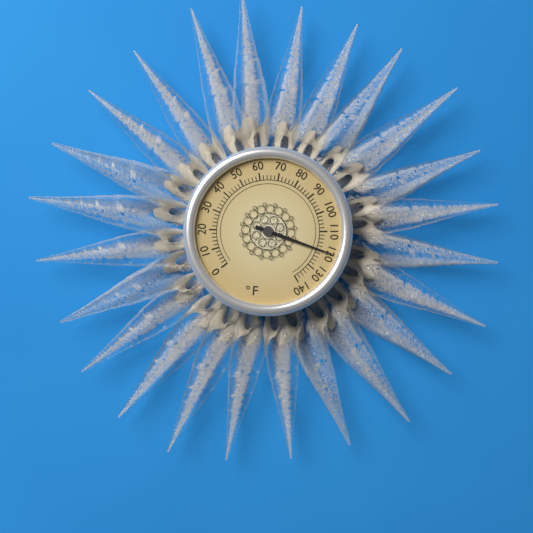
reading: 120 °F
